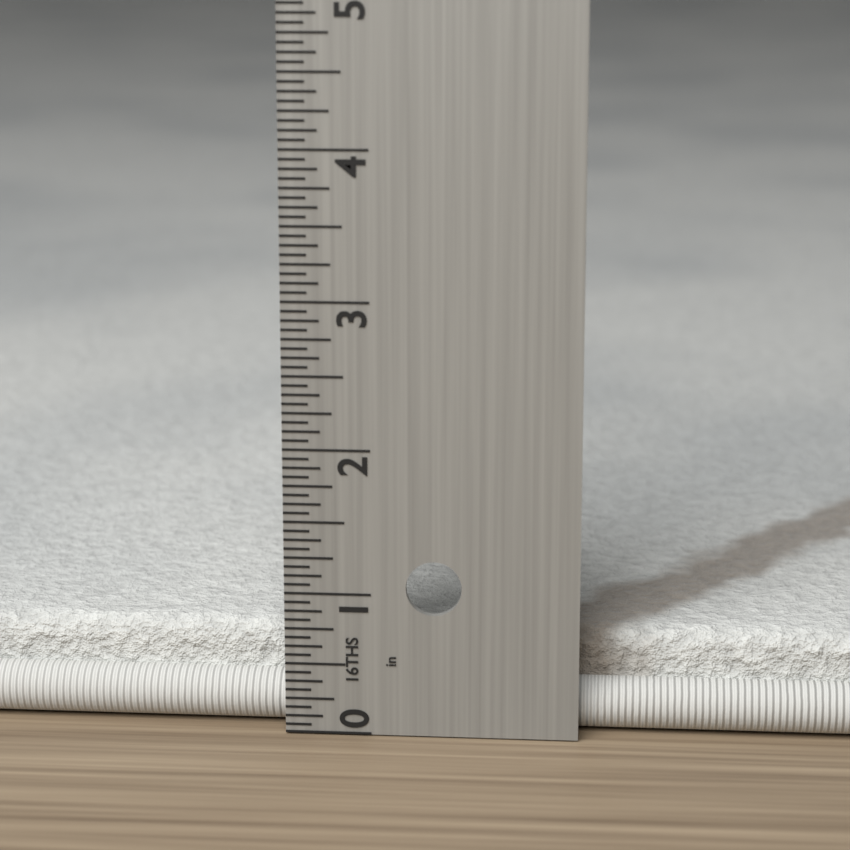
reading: 0.6875 in
